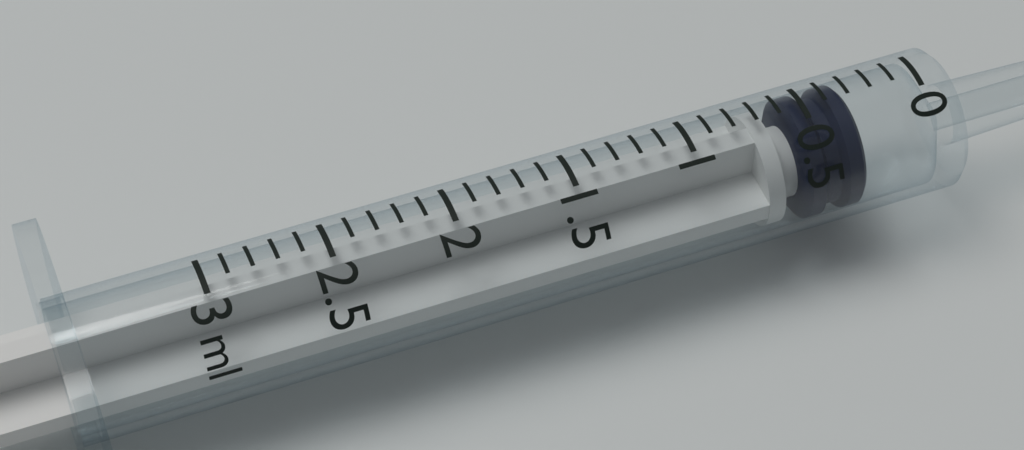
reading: 0.3 ml
